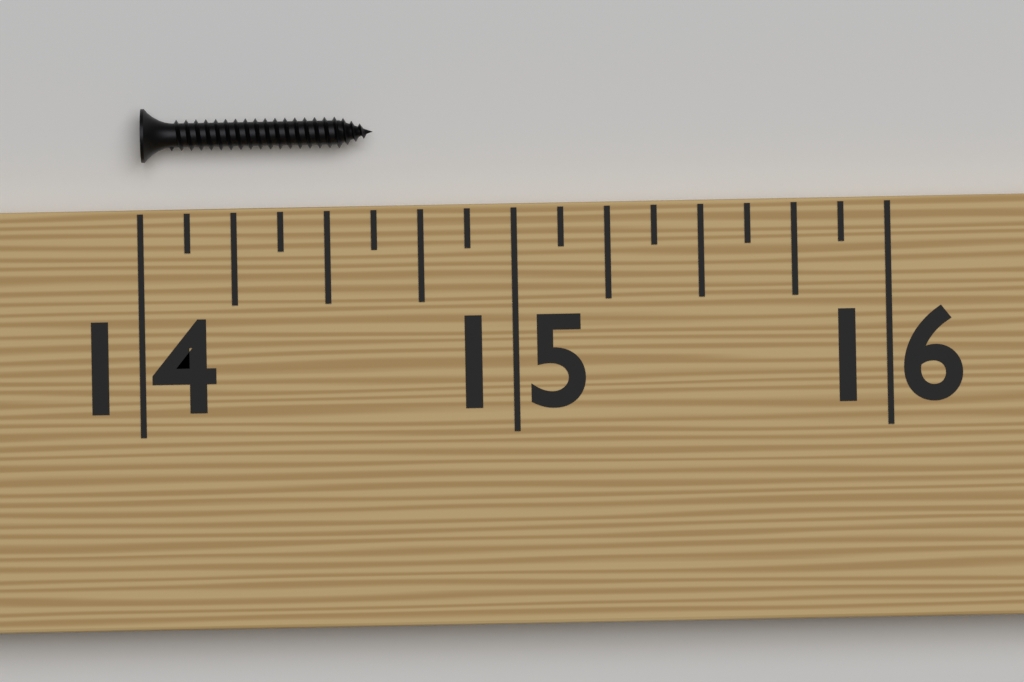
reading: 14.625 (no unit)
